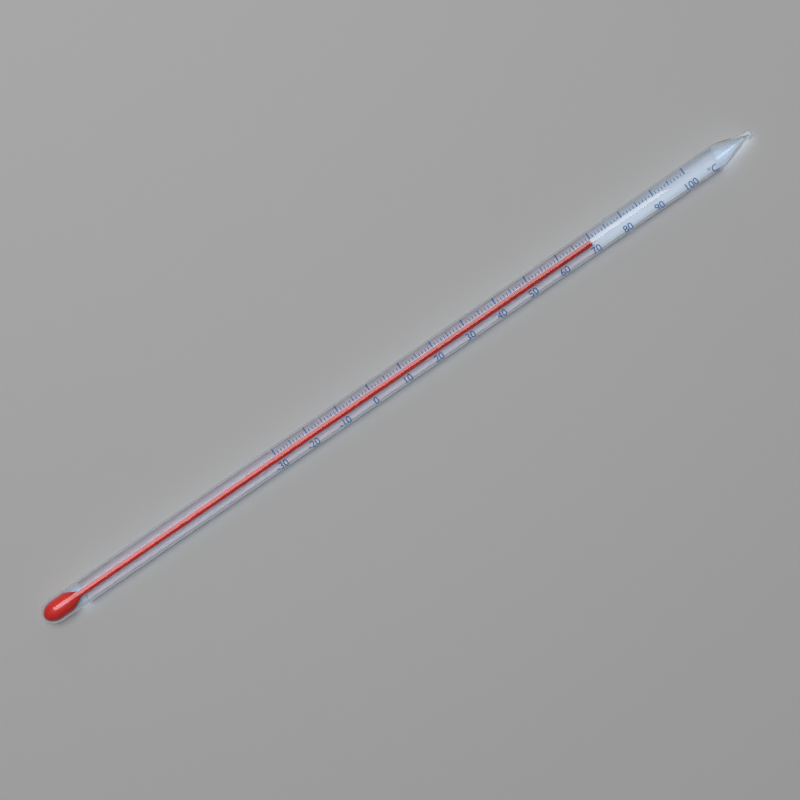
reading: 70 °C
